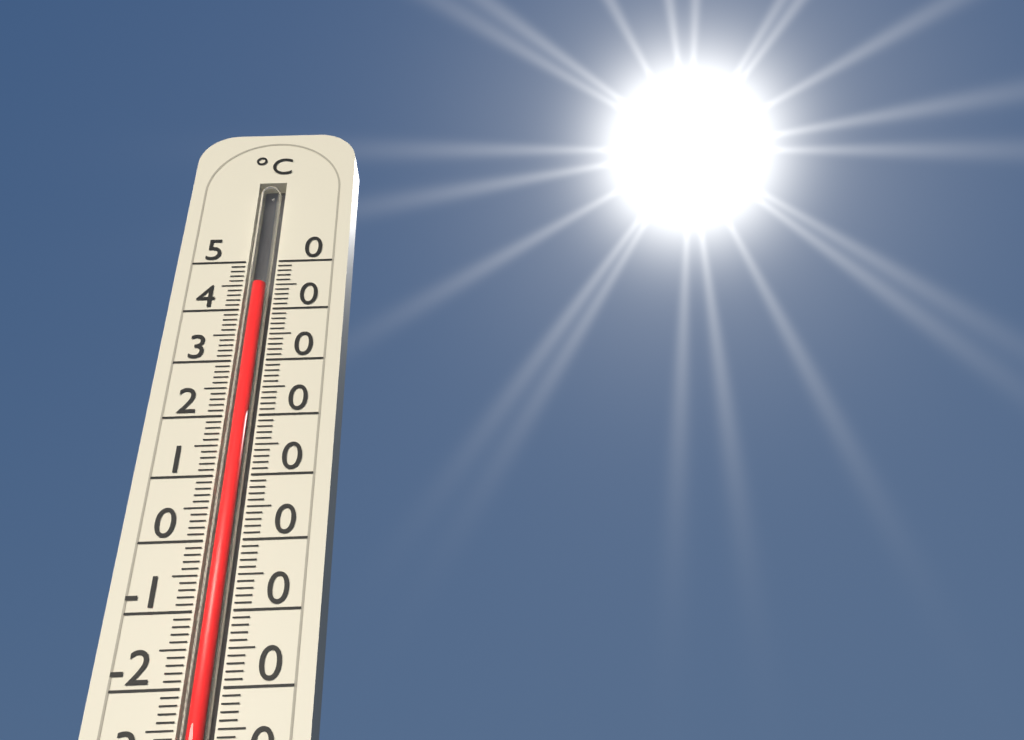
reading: 45 °C
